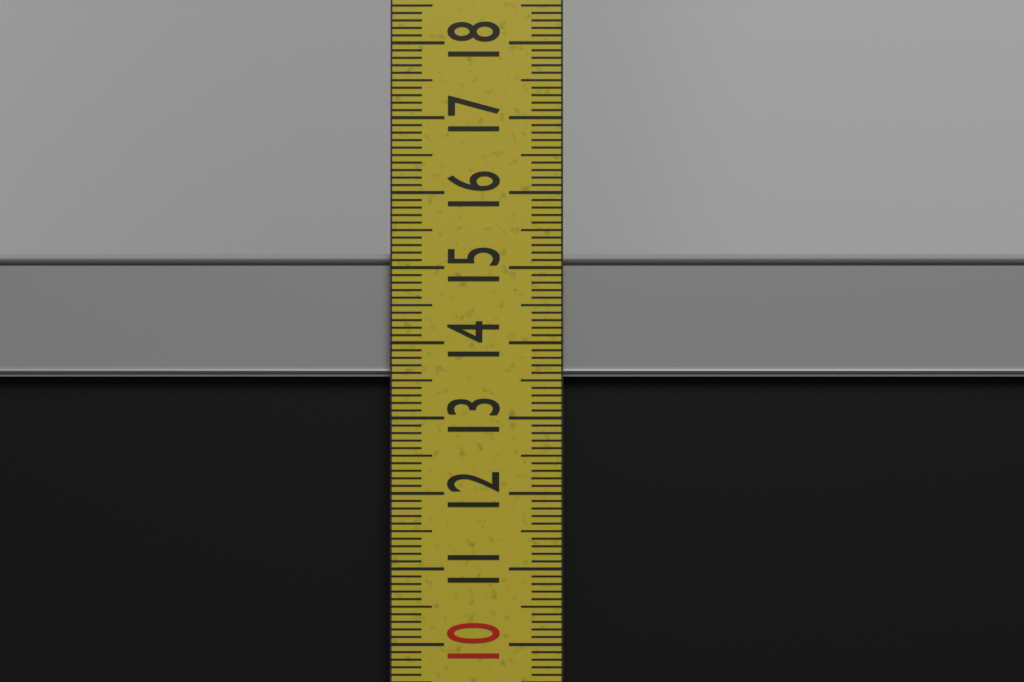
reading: 15.2 cm
